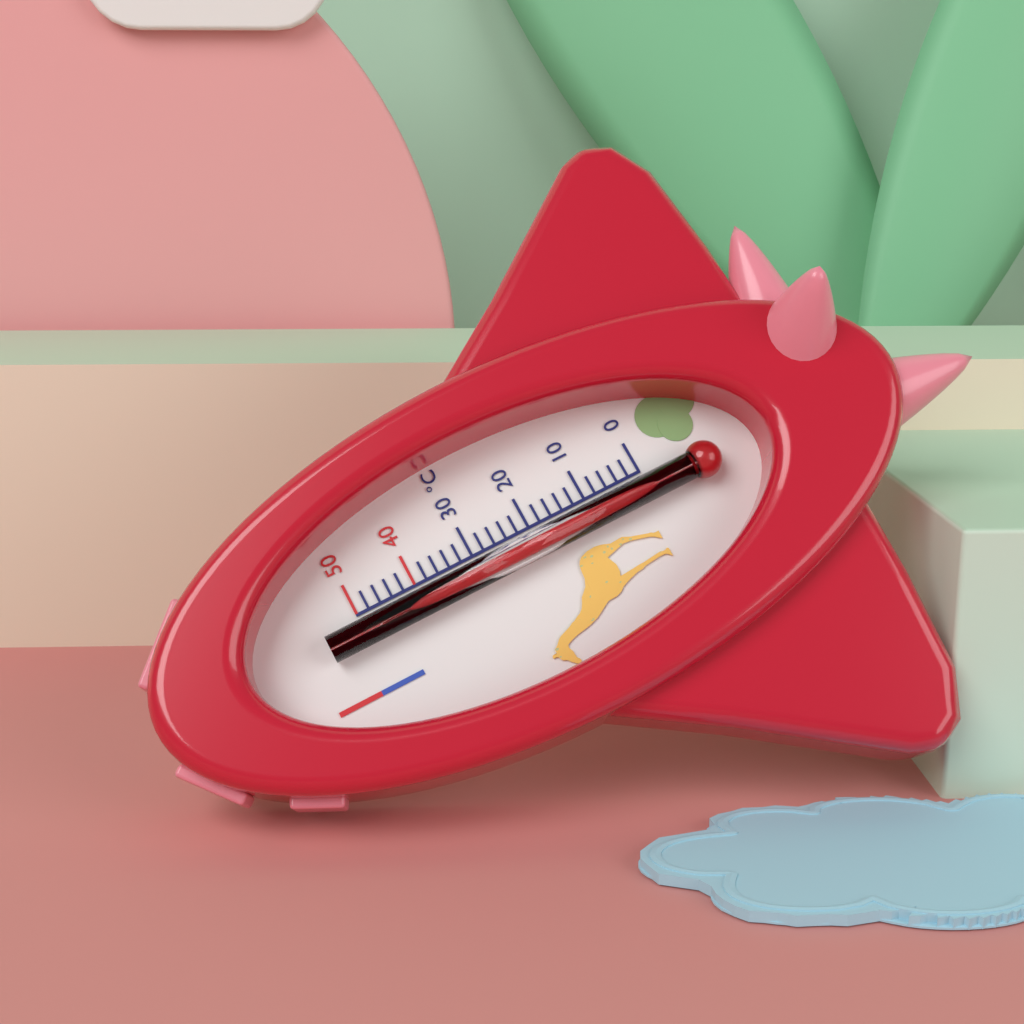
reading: 46 °C
